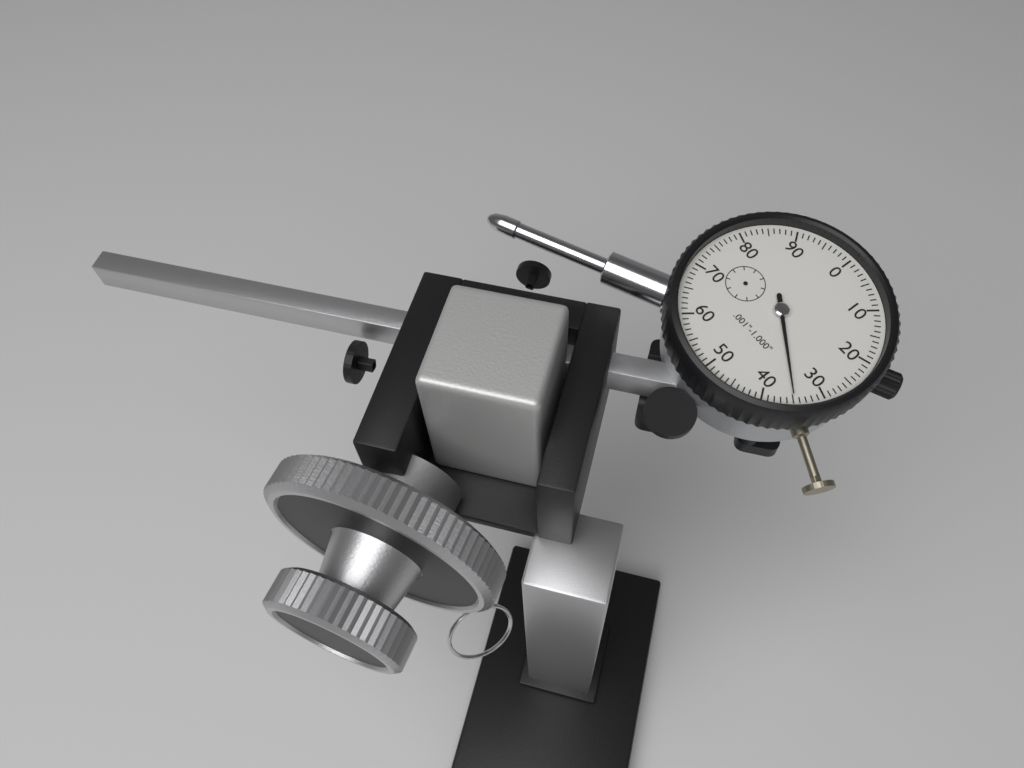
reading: 0.035 in
